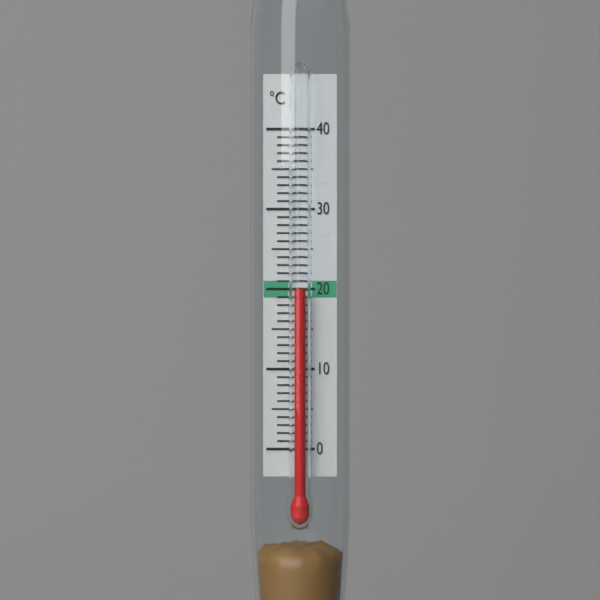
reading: 20 °C
